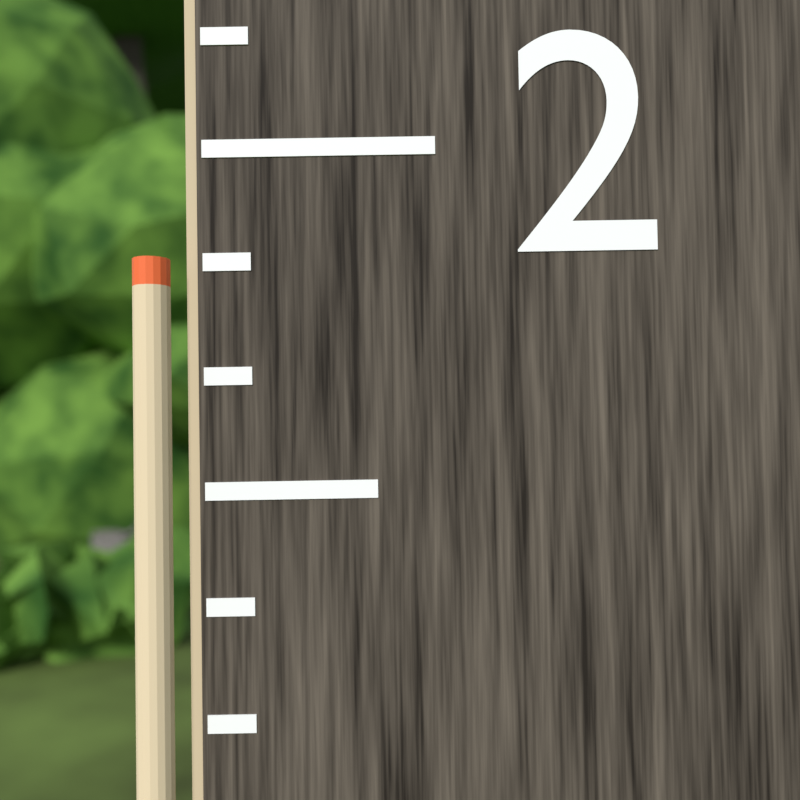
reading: 1.916667 (no unit)
